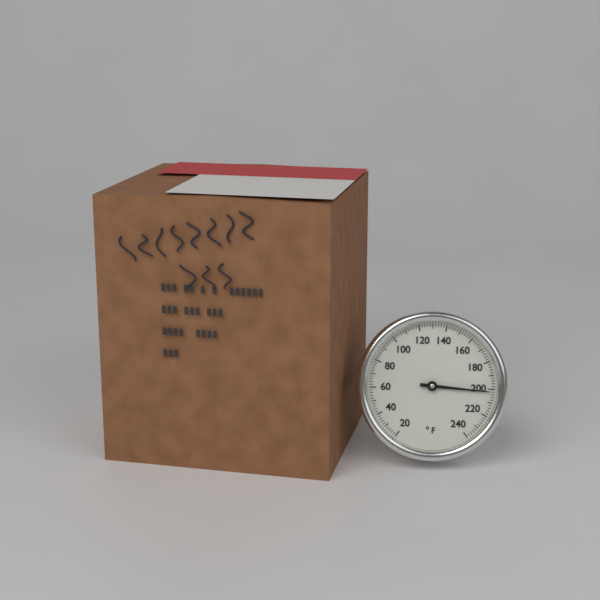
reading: 202 °F
